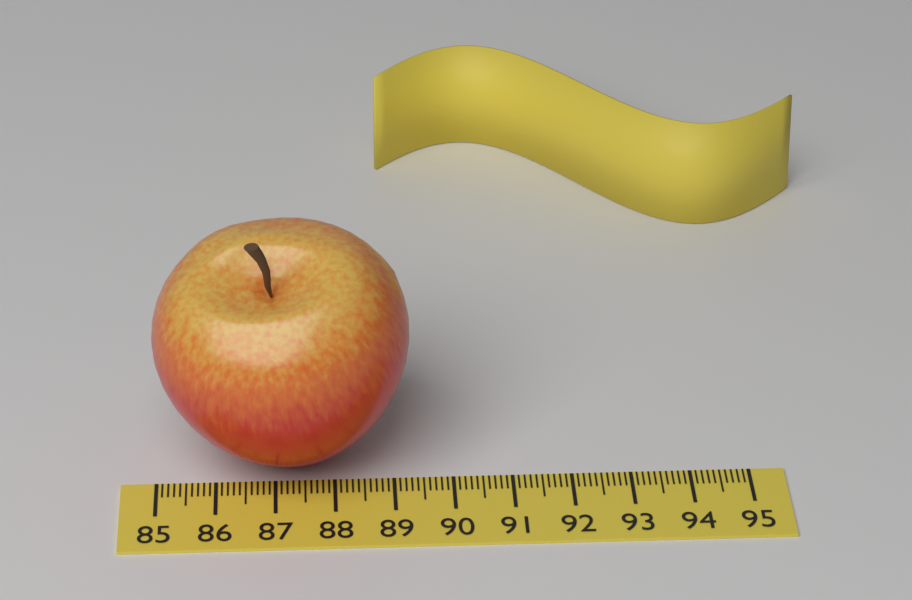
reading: 89.3 (no unit)
